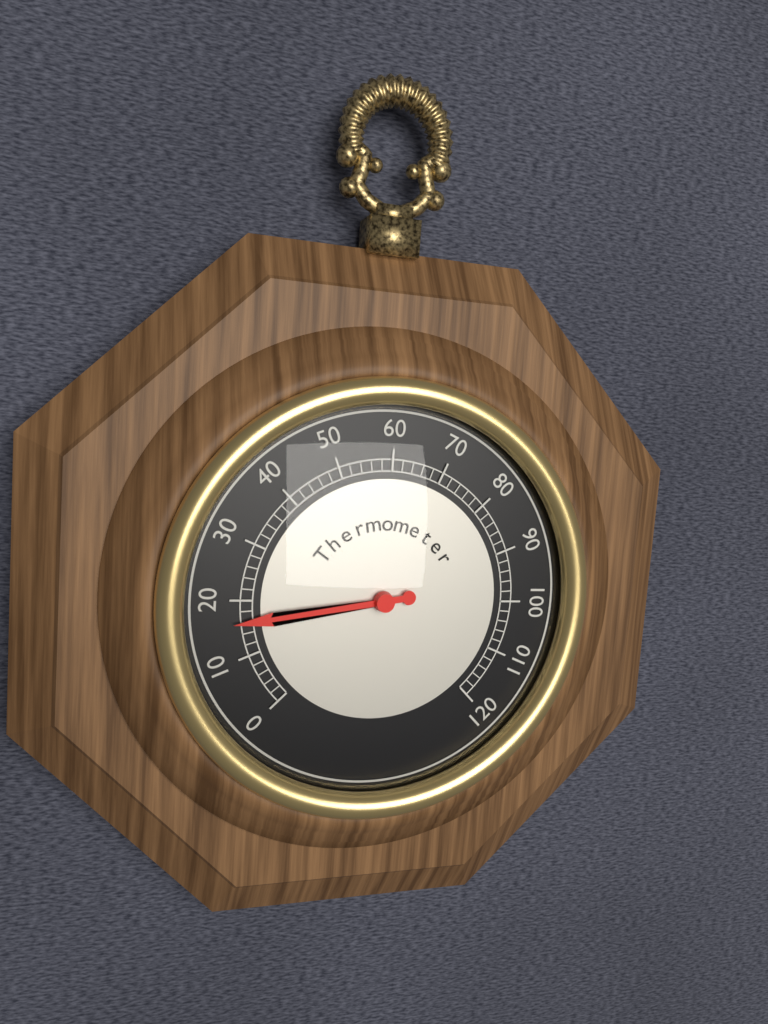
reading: 16 (no unit)
